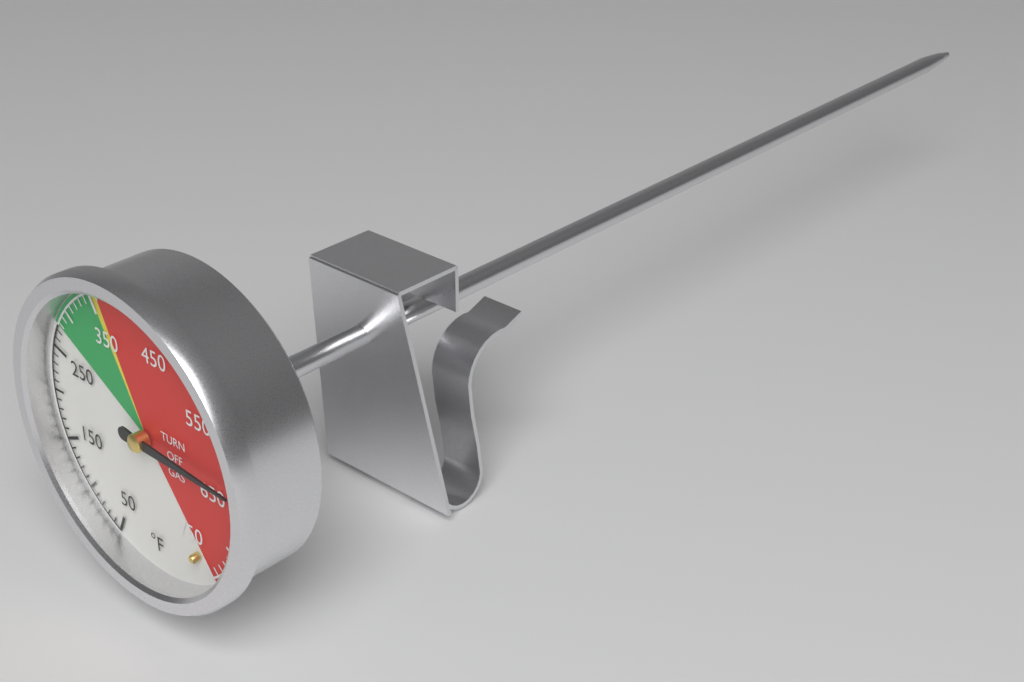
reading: 630 °F
